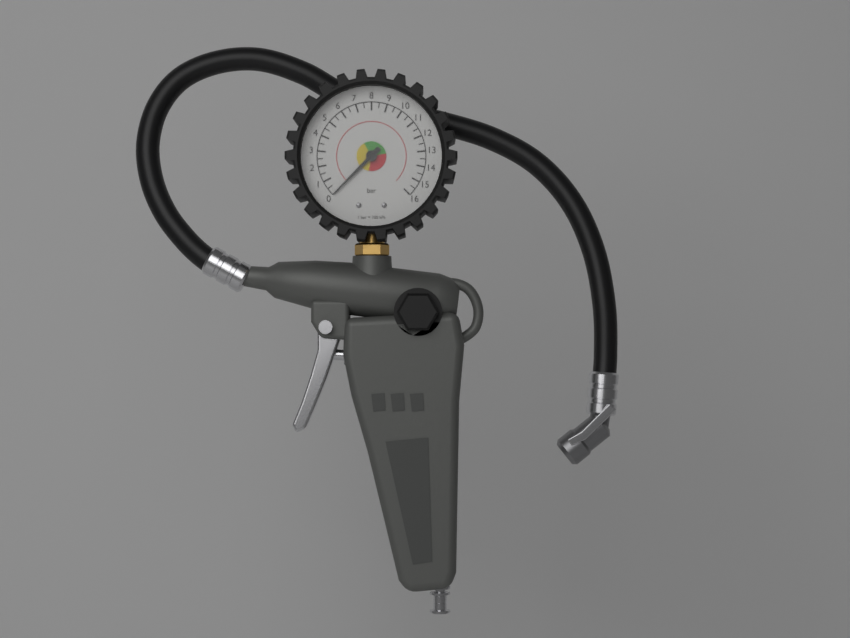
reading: 0.0 bar
